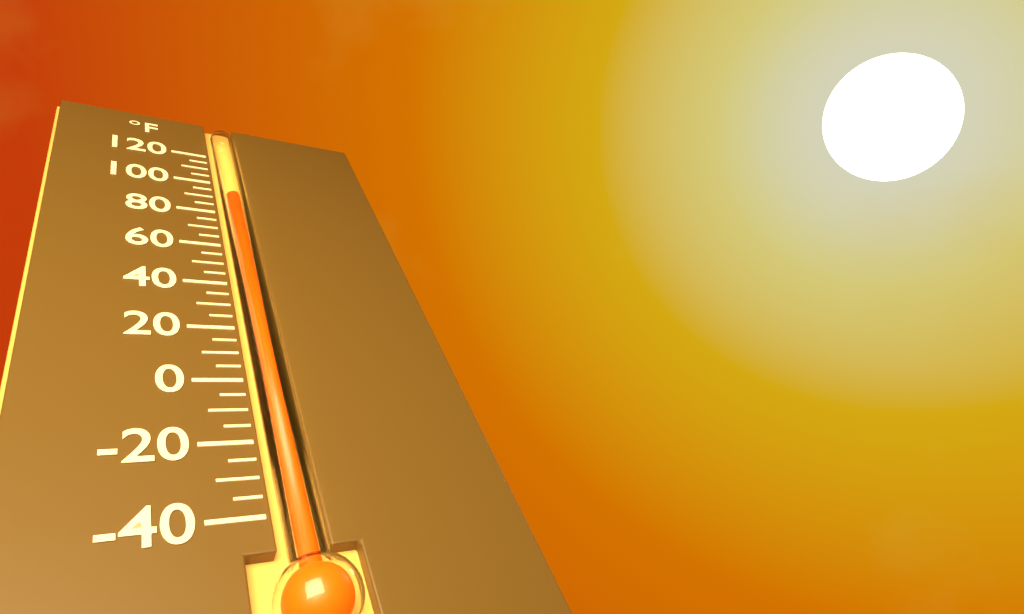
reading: 90 °F
